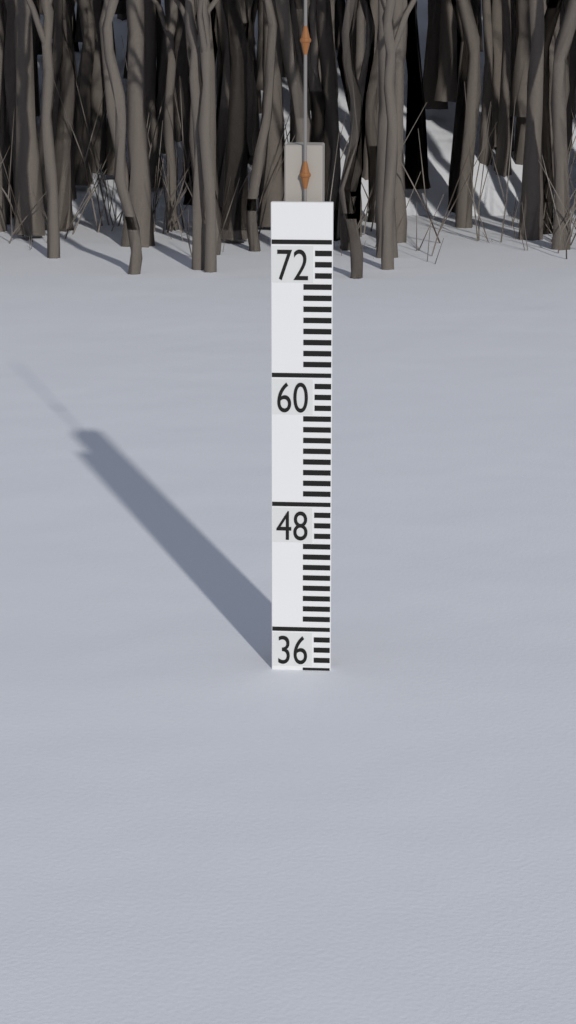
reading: 32 (no unit)
